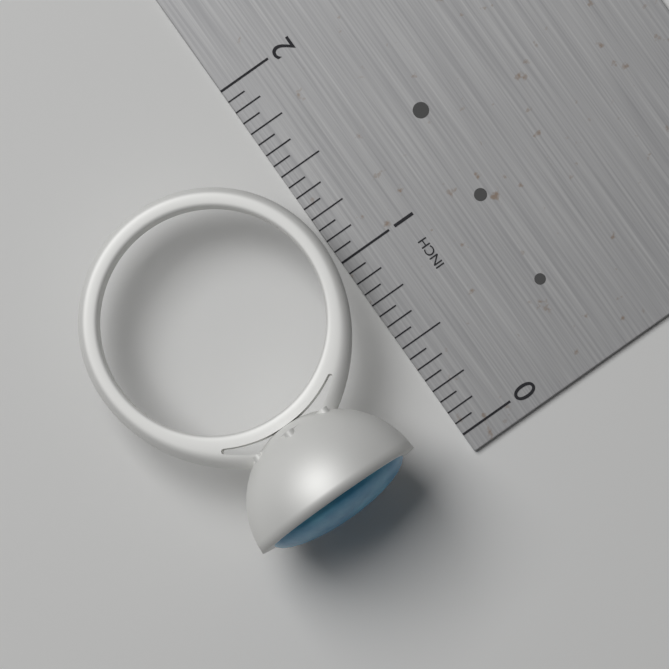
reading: 1.7500 in
